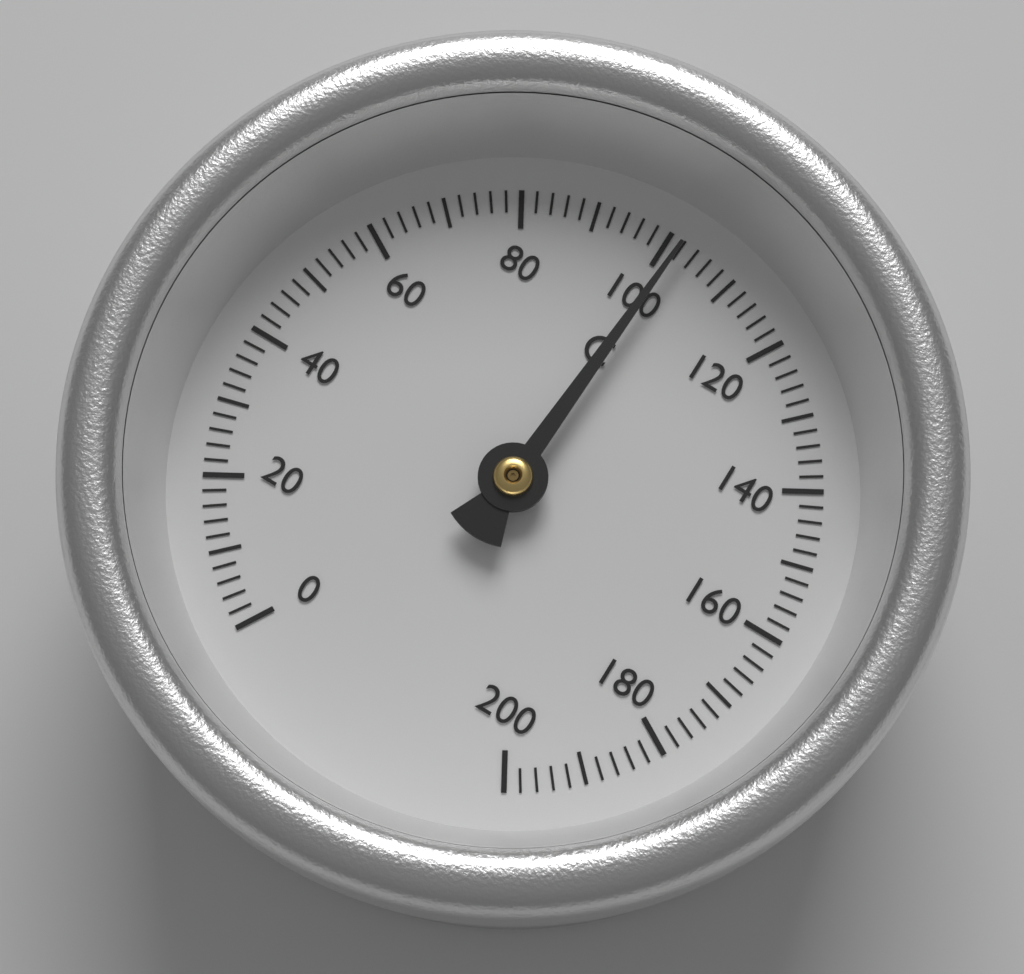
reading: 102 °C
